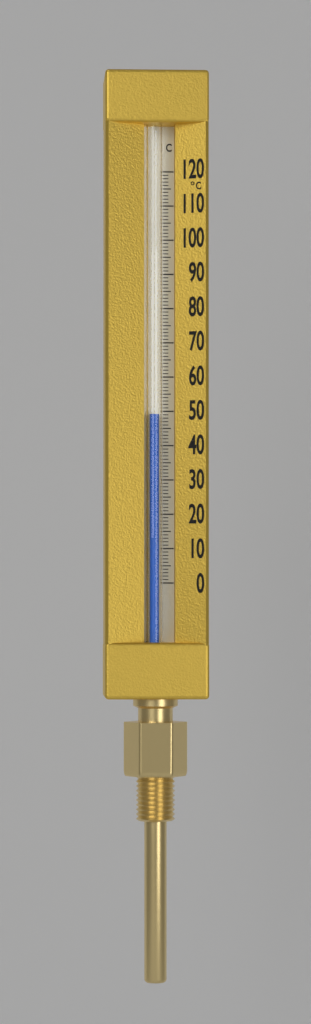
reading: 49 °C
